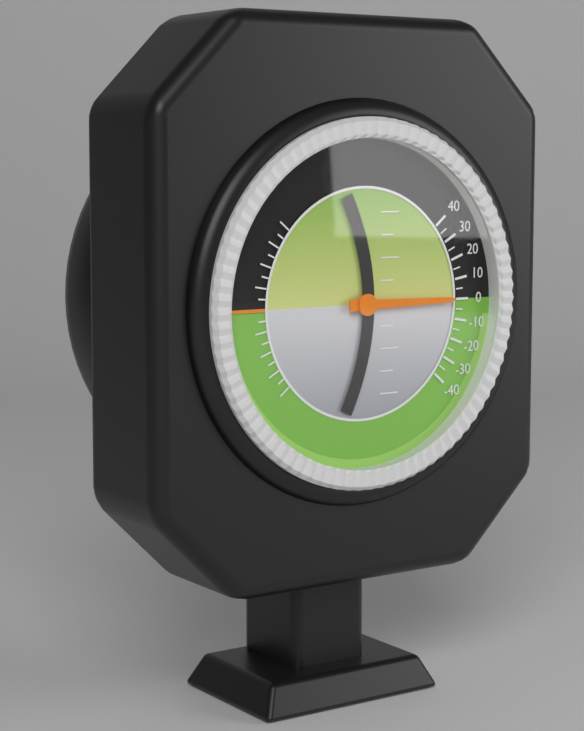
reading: 0 (no unit)
